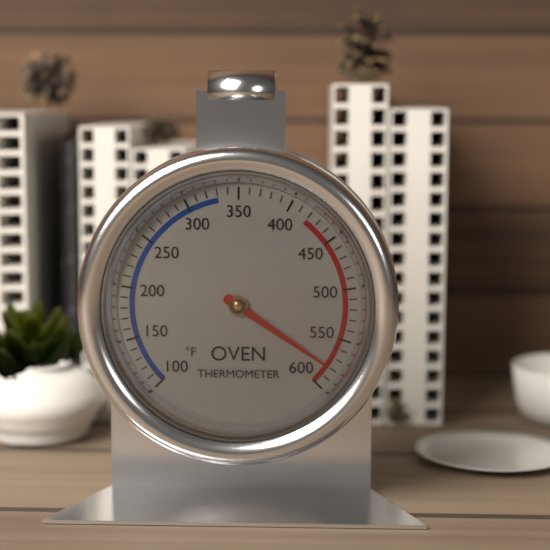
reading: 580 °F
